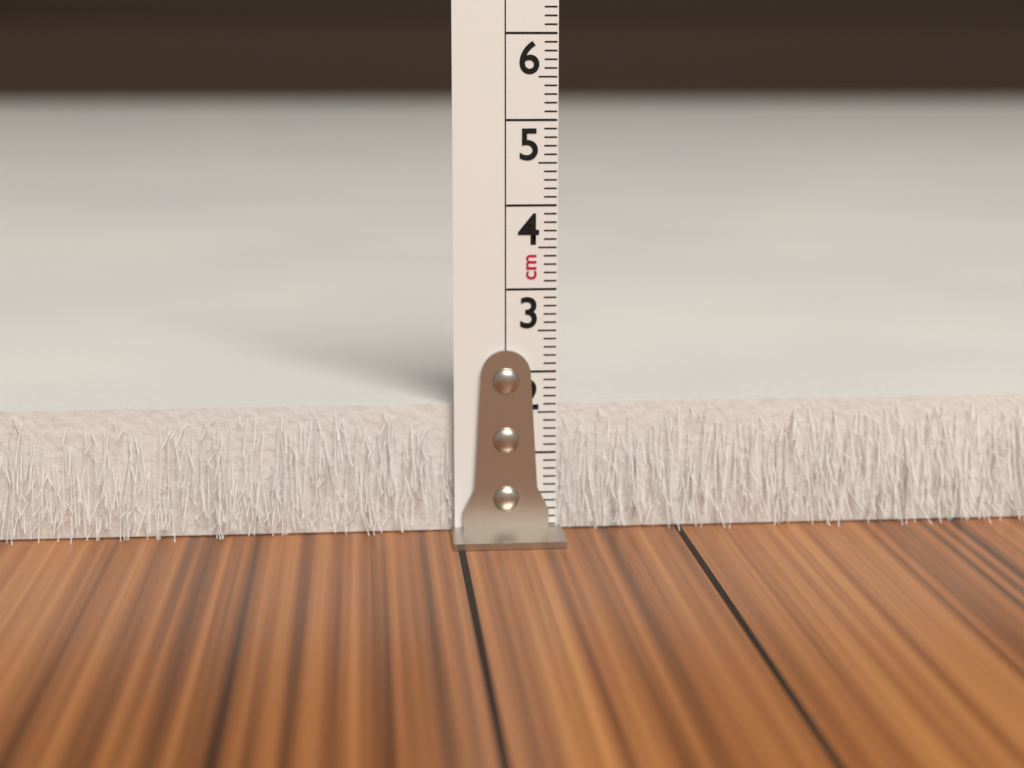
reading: 1.6 cm
